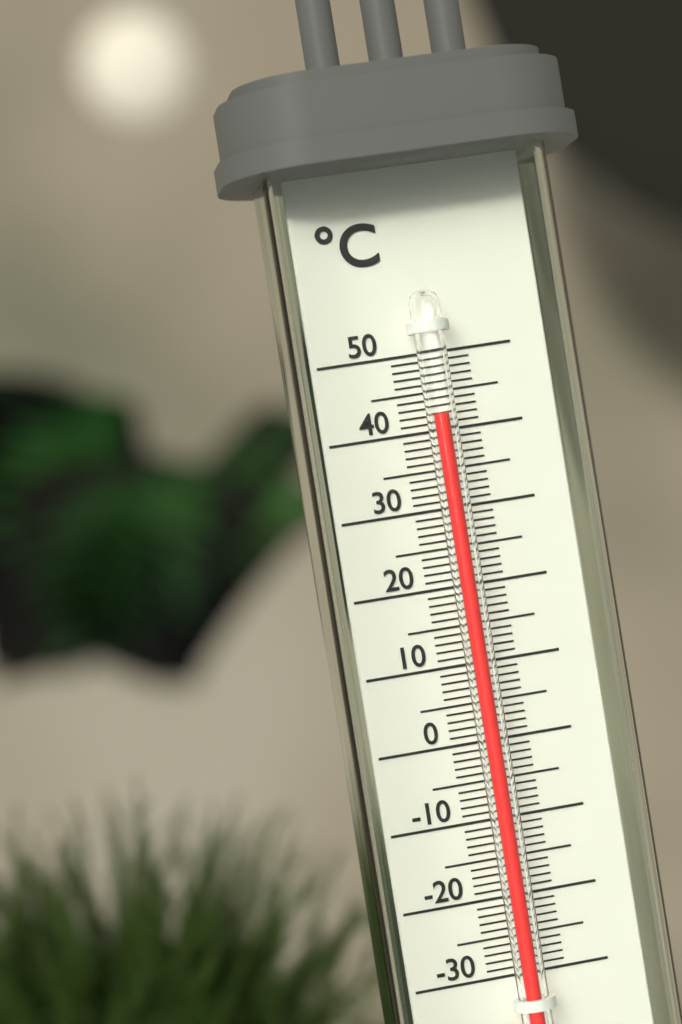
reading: 42 °C
